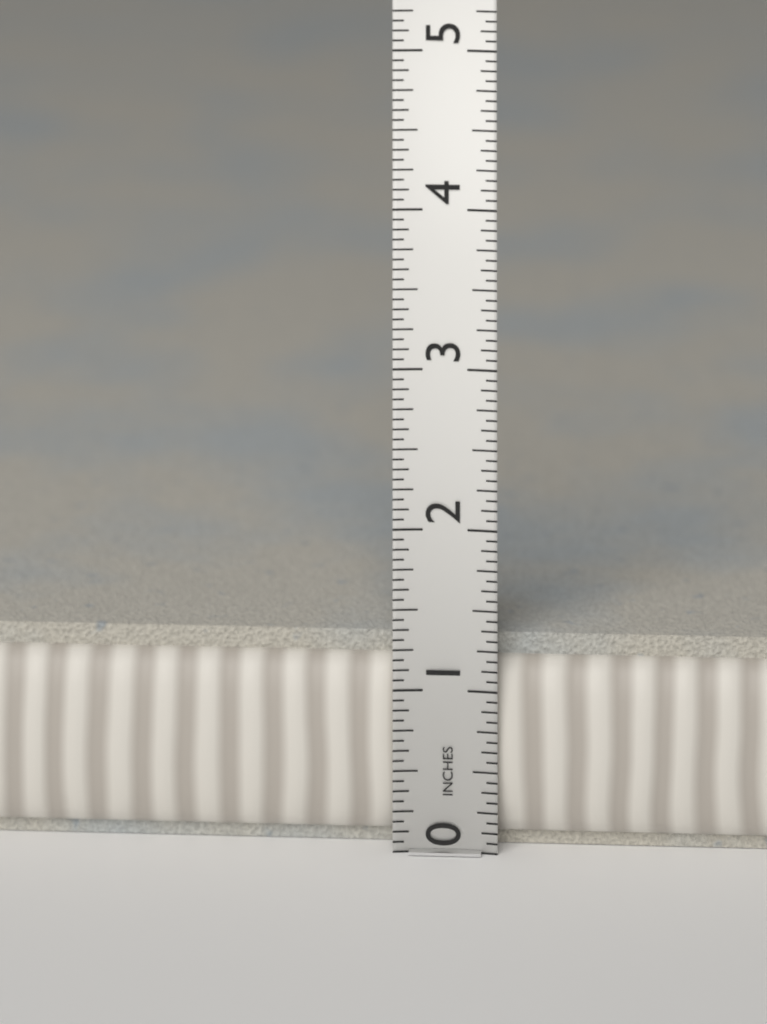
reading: 1.3125 in
